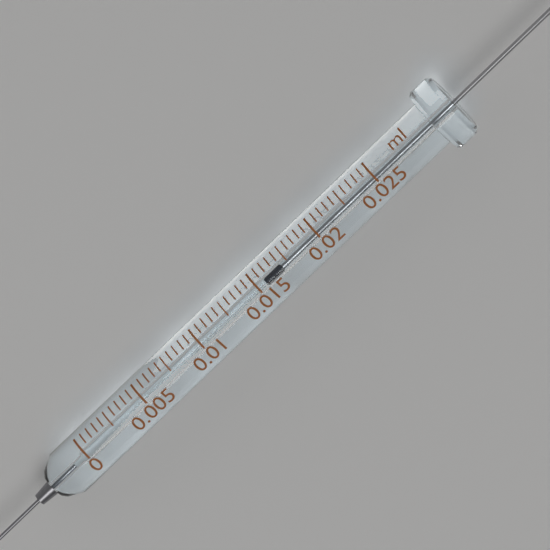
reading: 0.0155 ml
